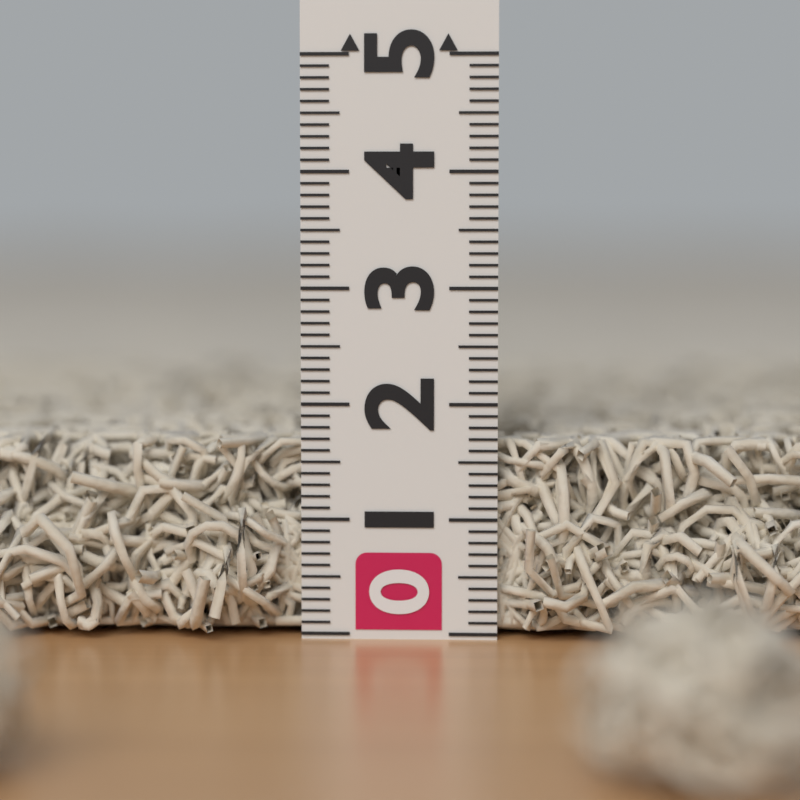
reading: 1.7 (no unit)
